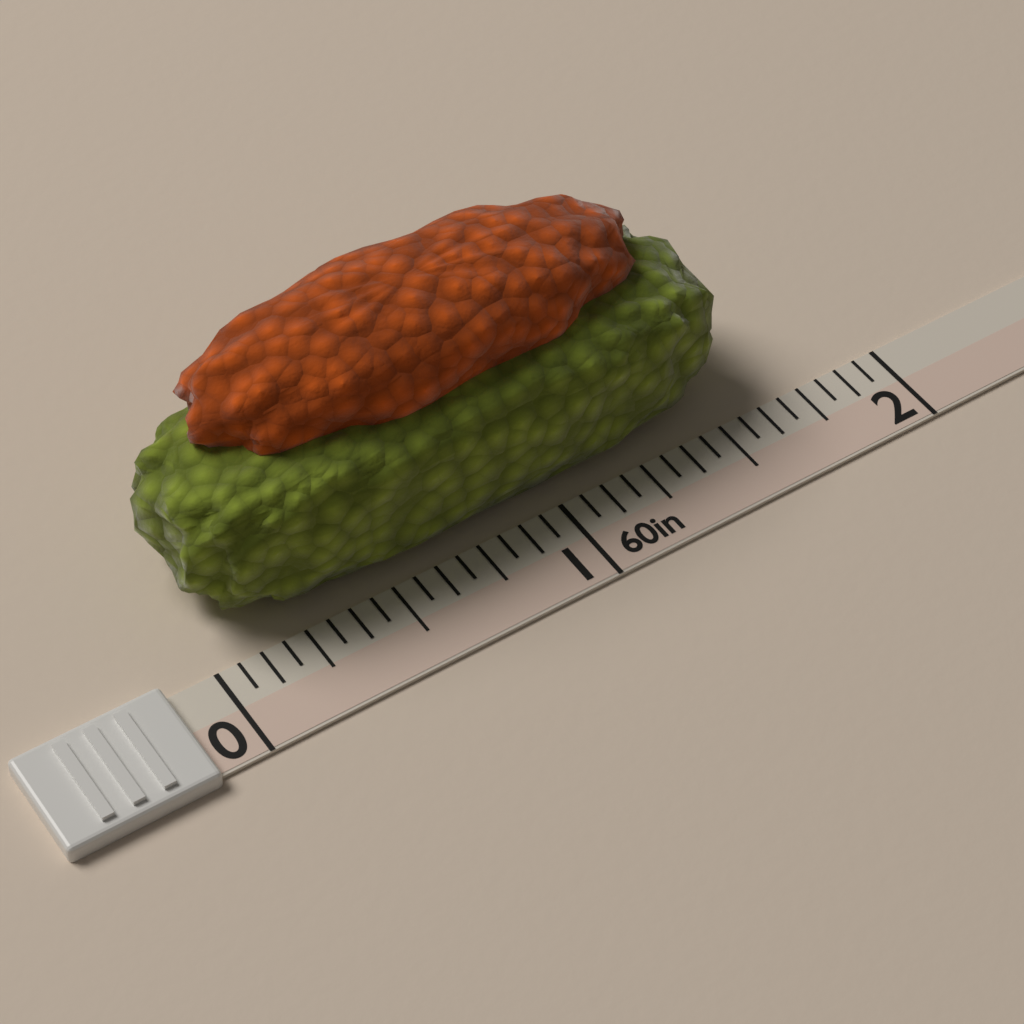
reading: 1.6250 in
